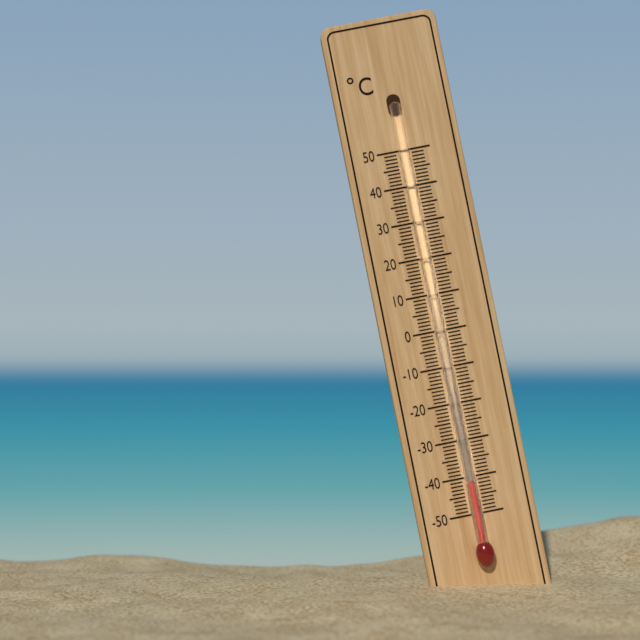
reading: -41 °C
